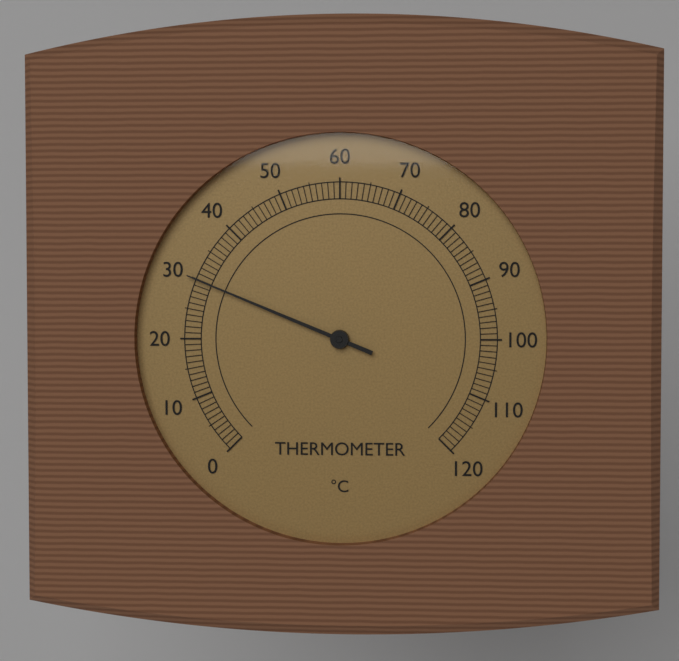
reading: 30 °C
